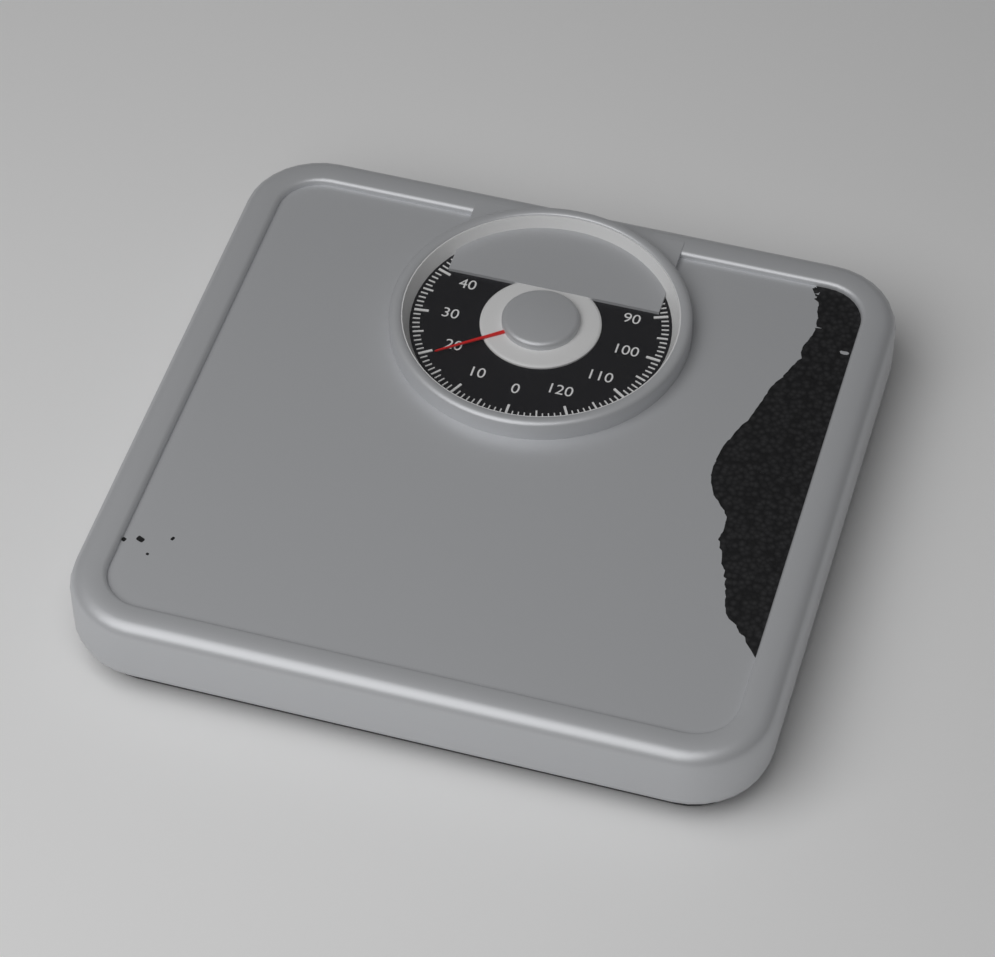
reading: 19 kg
